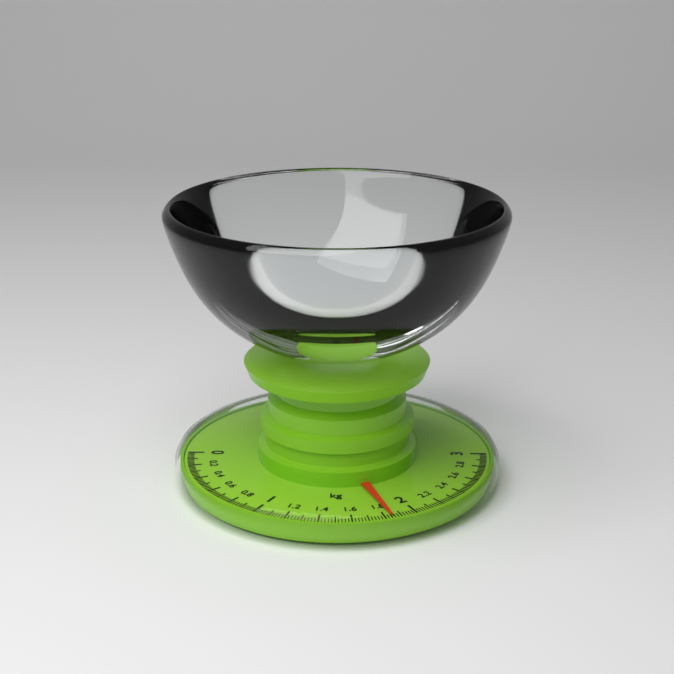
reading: 1.84 kg
